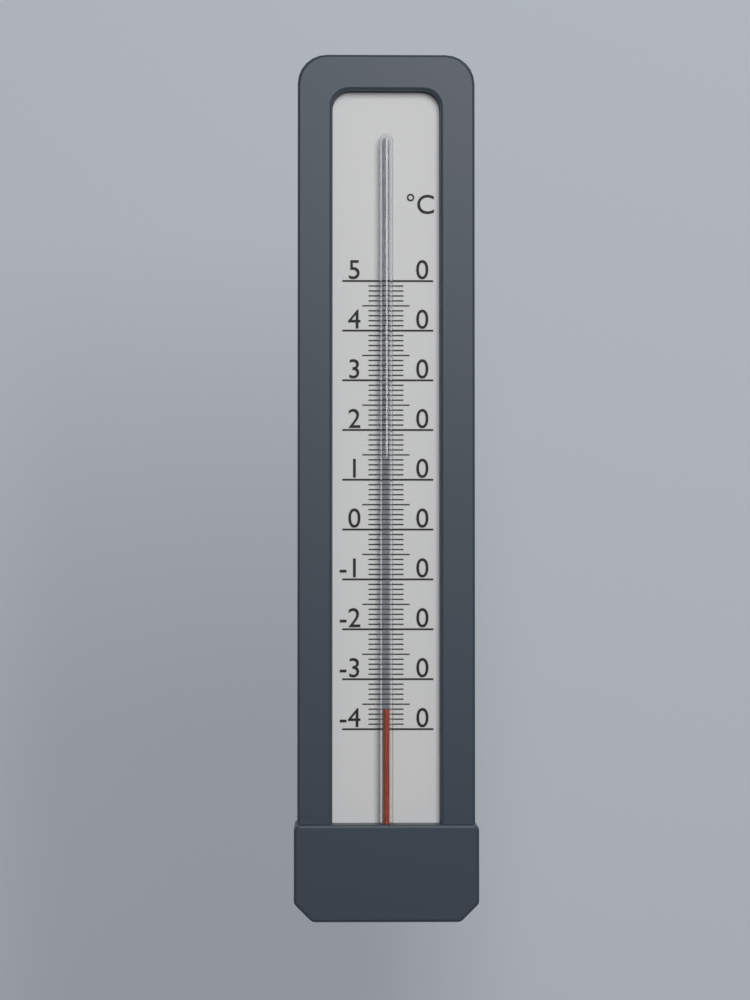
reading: -36 °C
